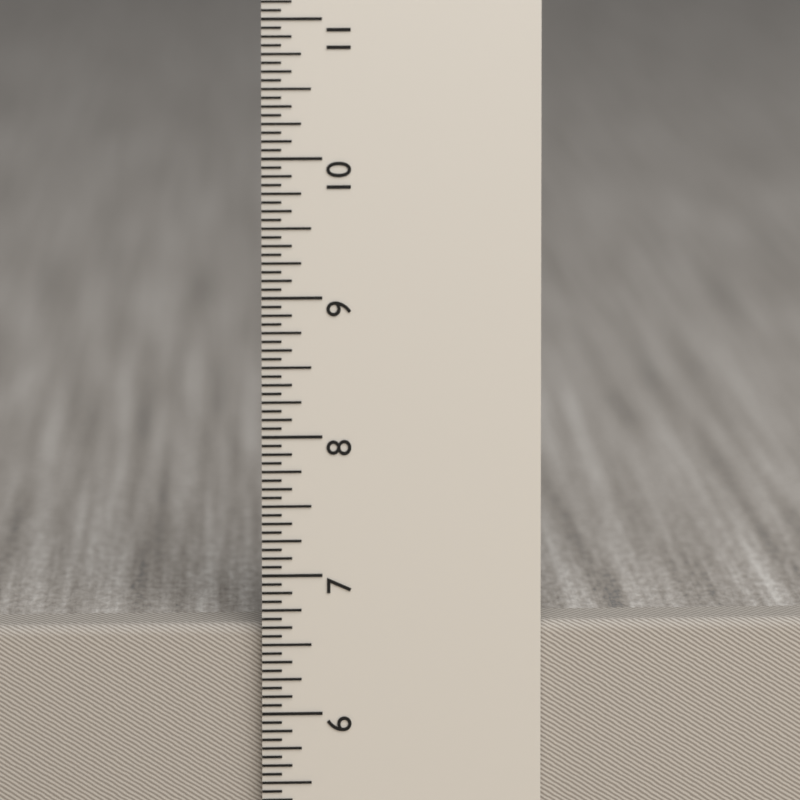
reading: 6.6250 in
